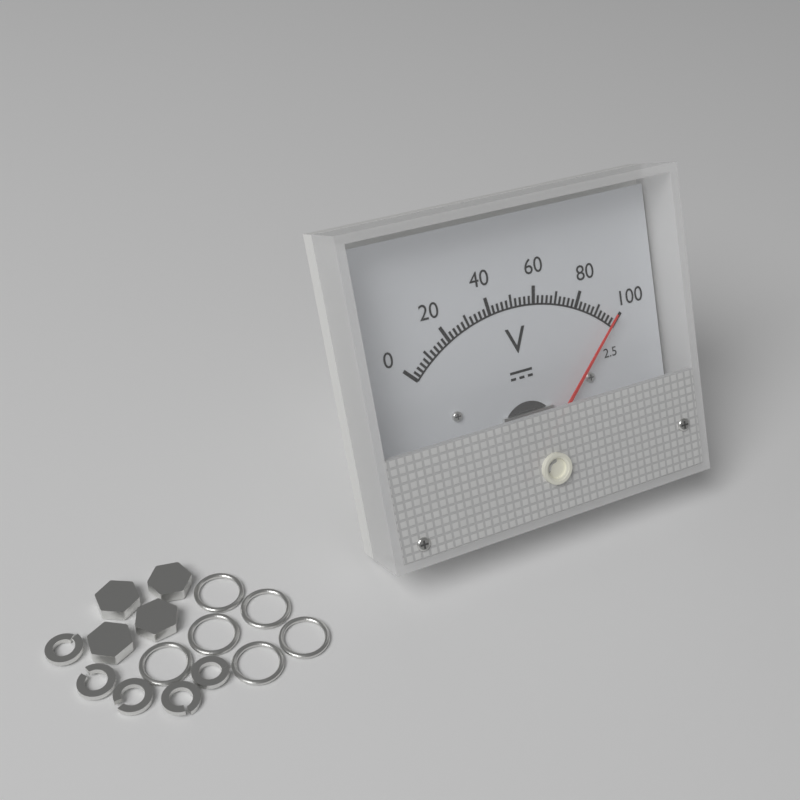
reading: 98 V
